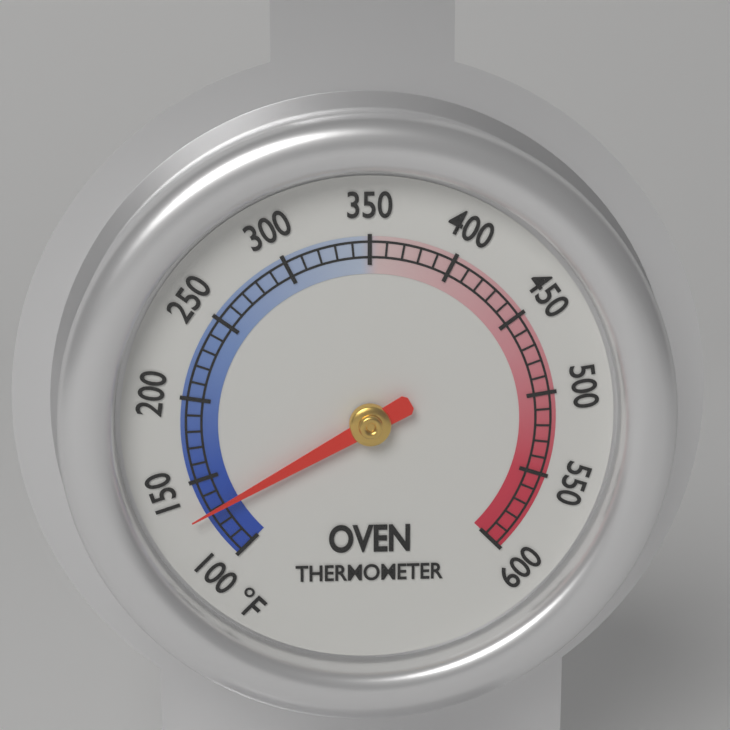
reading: 130 °F
